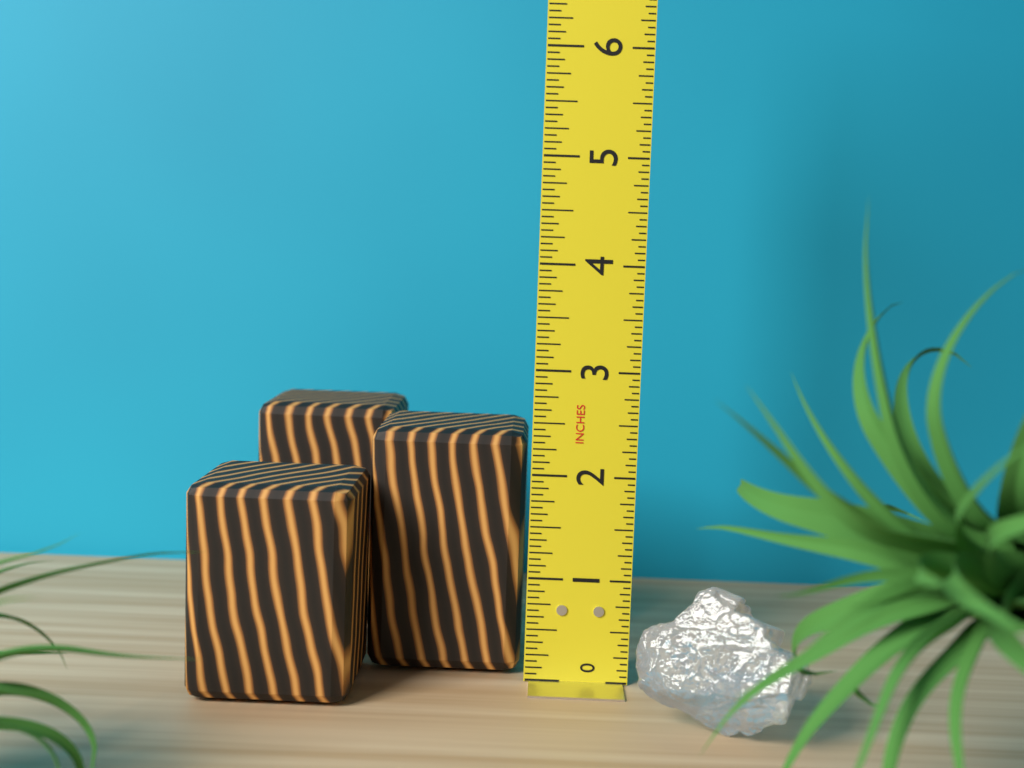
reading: 2.3750 in
